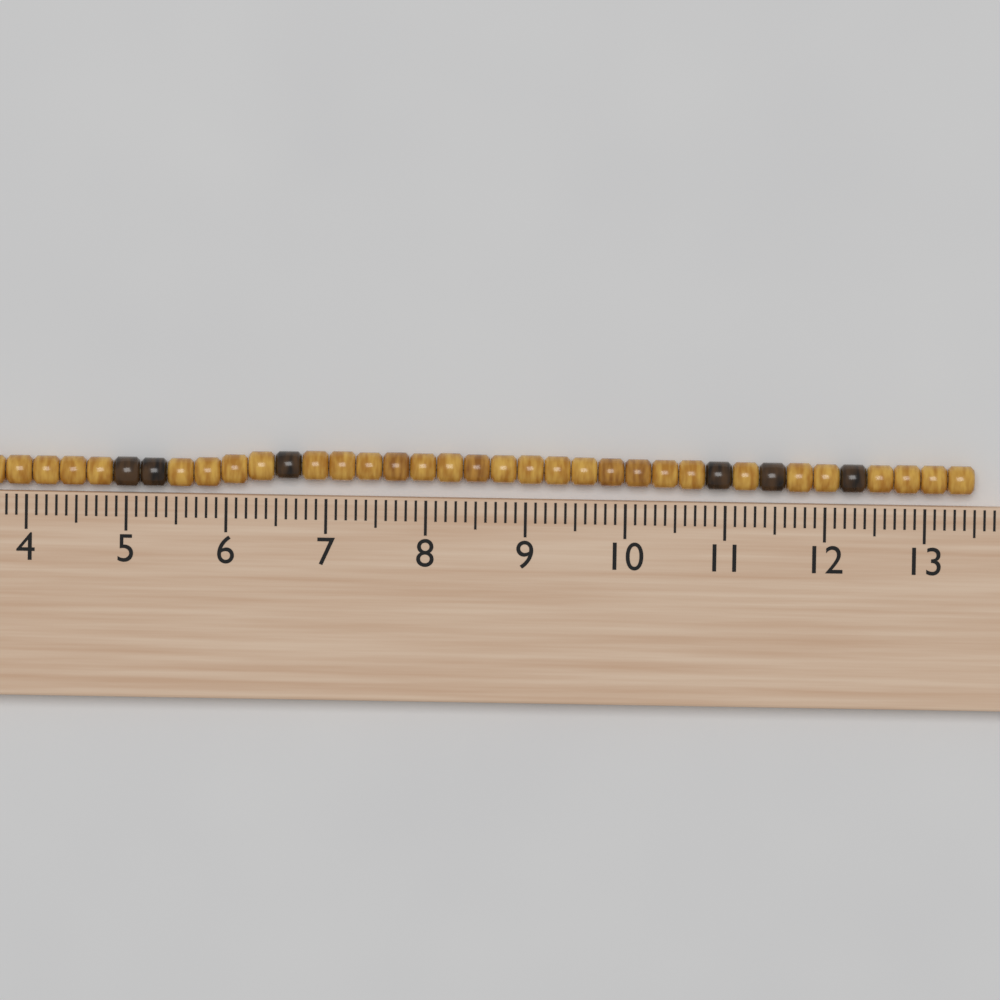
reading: 13.5 cm
